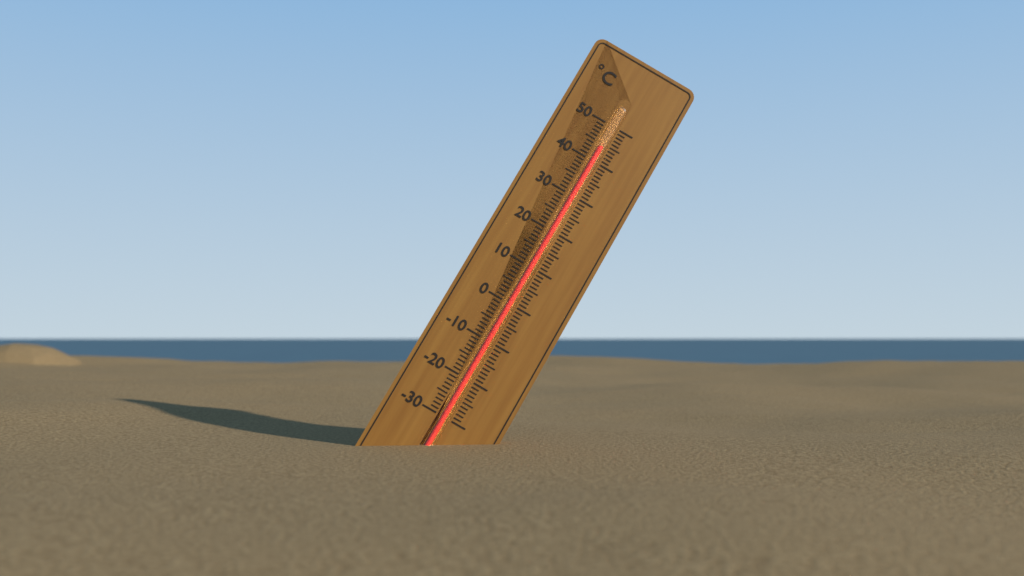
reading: 44 °C
